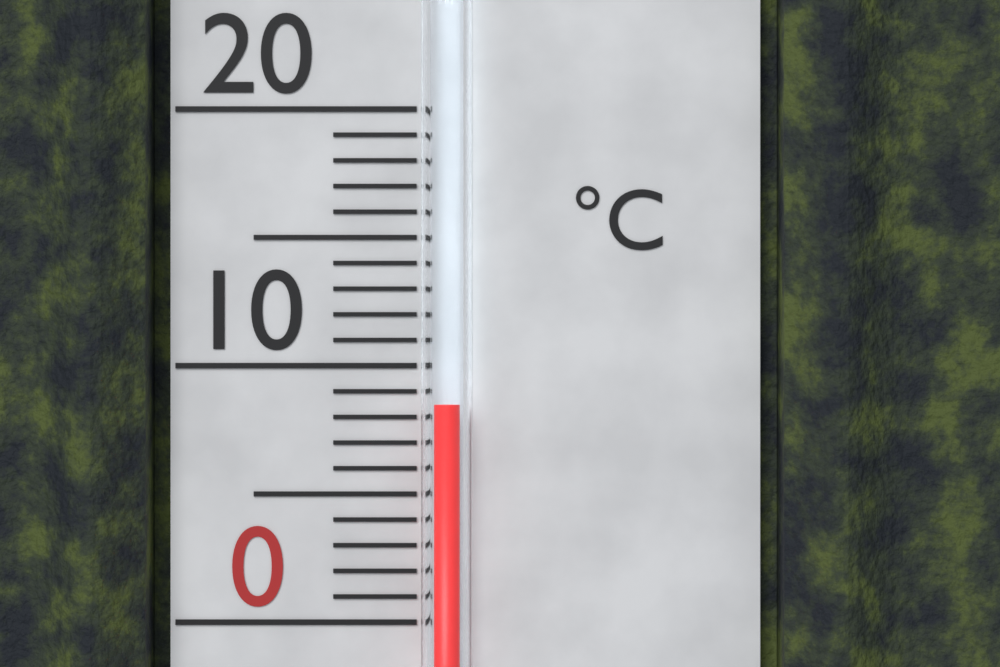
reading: 8.5 °C
